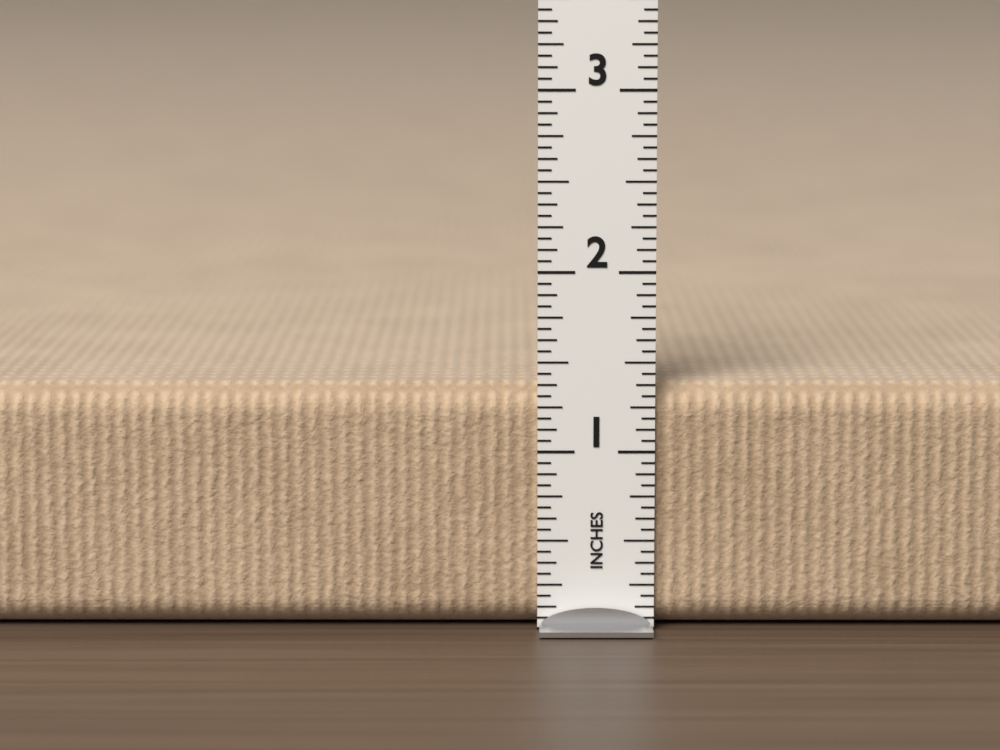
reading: 1.3750 in
